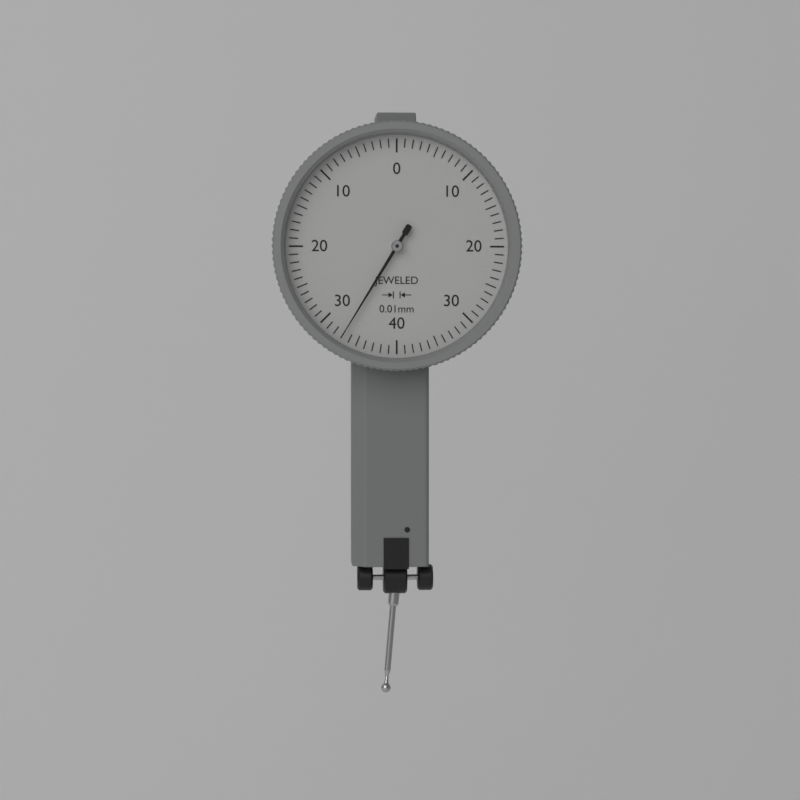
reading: 0.33 mm
